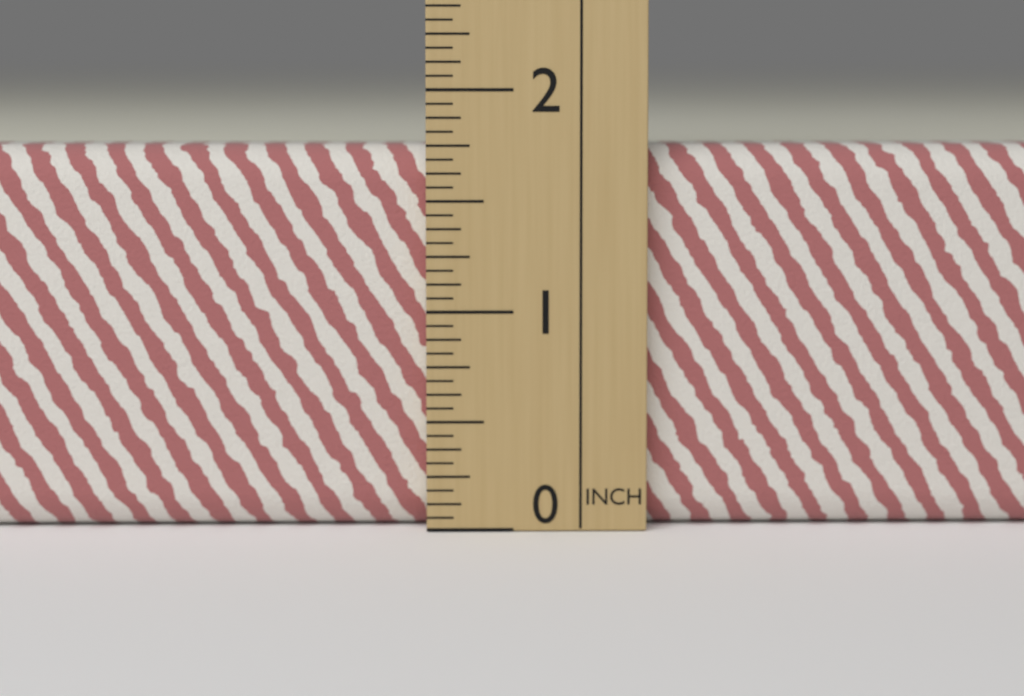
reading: 1.7500 in
